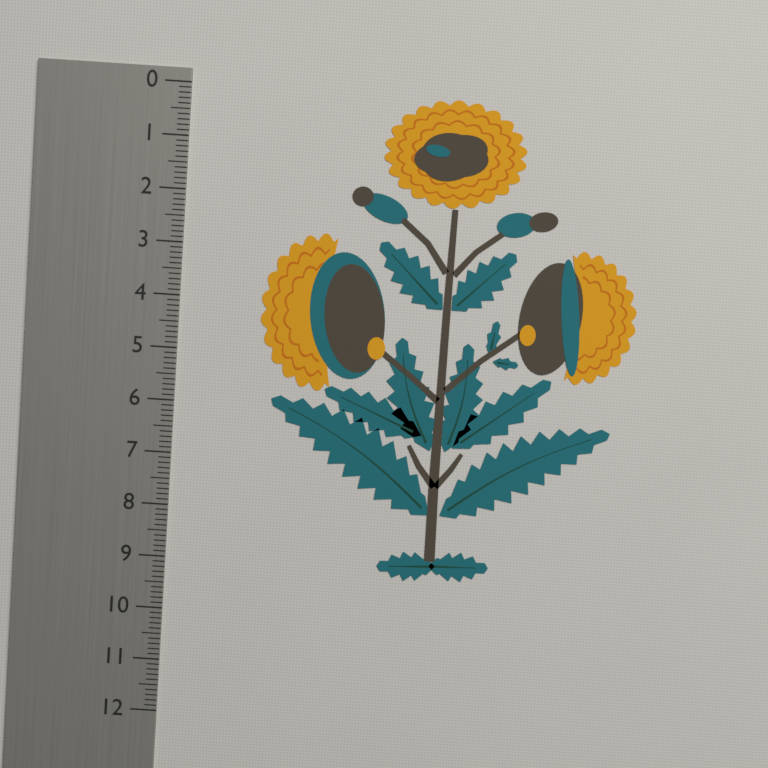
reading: 9.2 (no unit)
